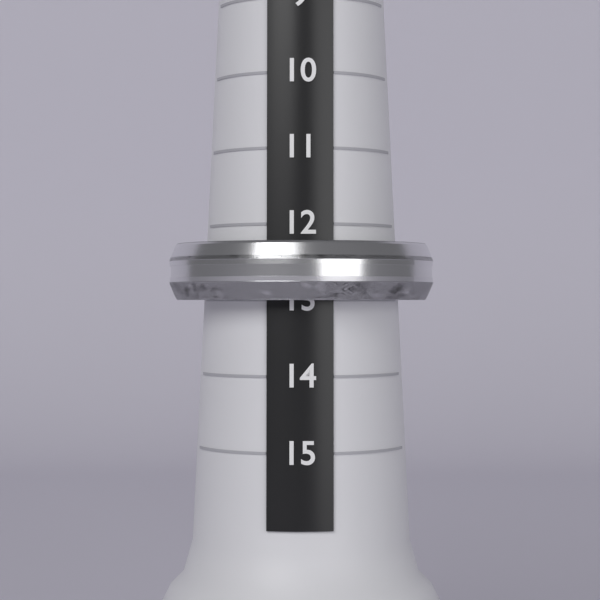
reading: 13 (no unit)
